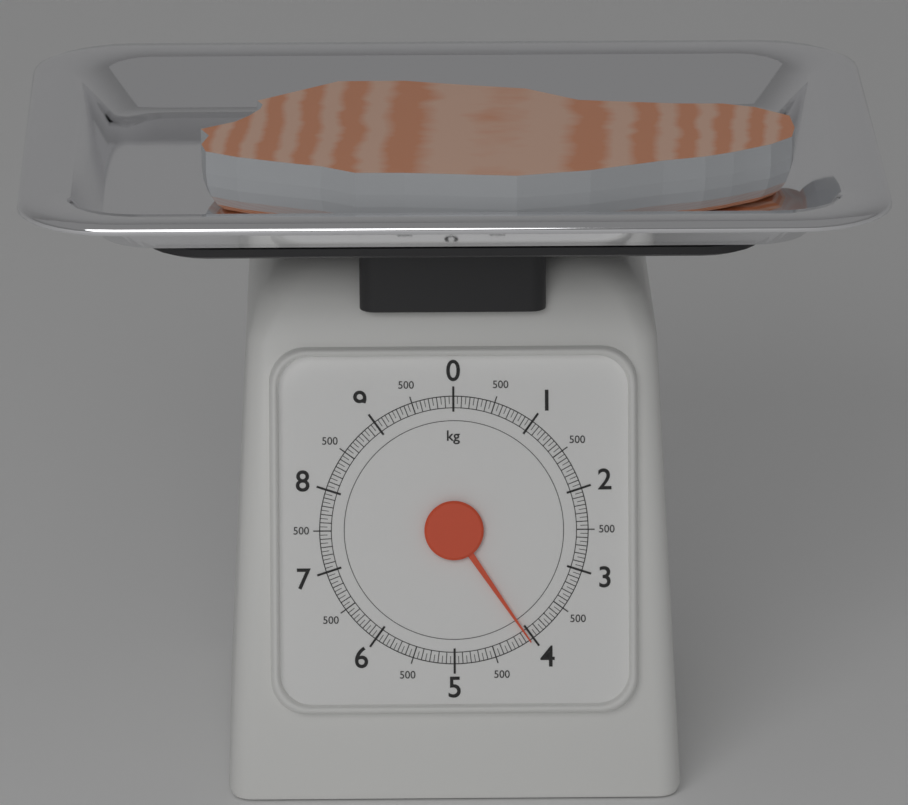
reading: 4.05 kg
